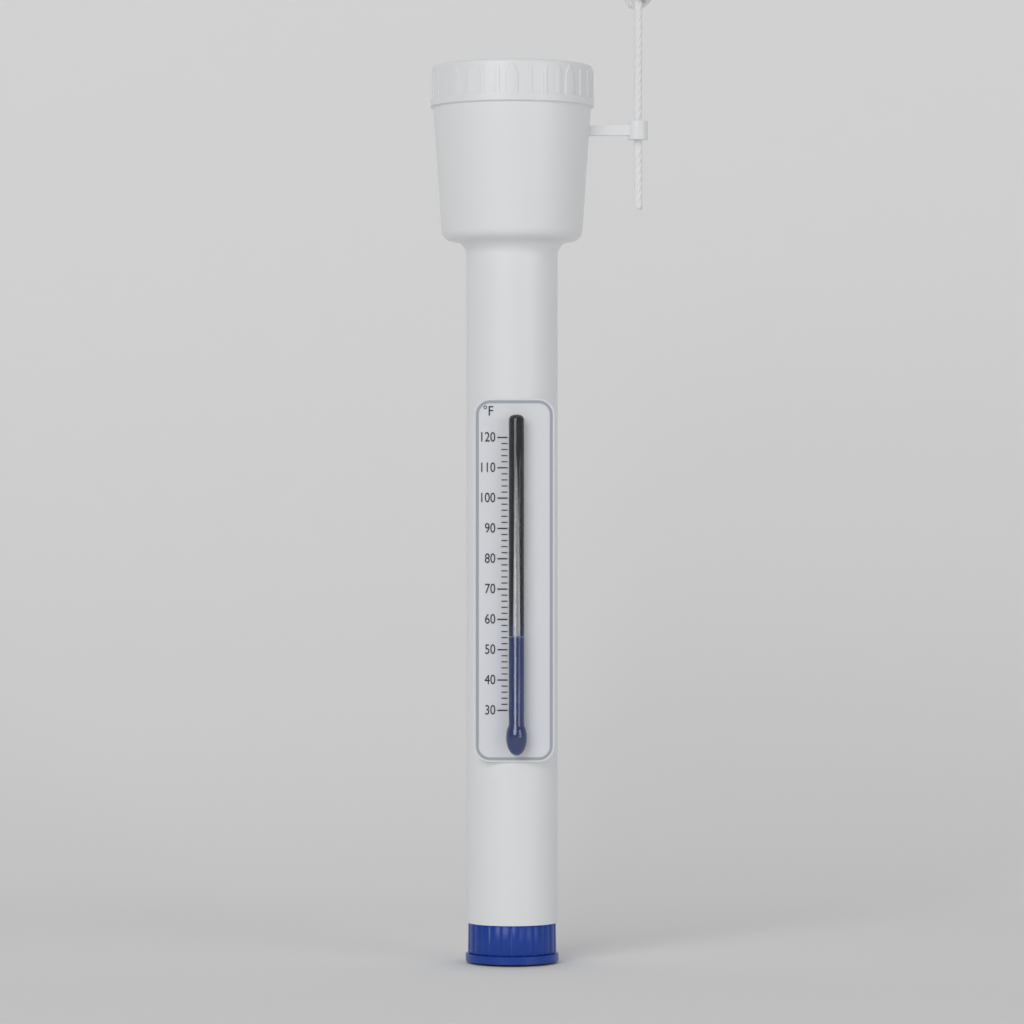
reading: 54 °F
